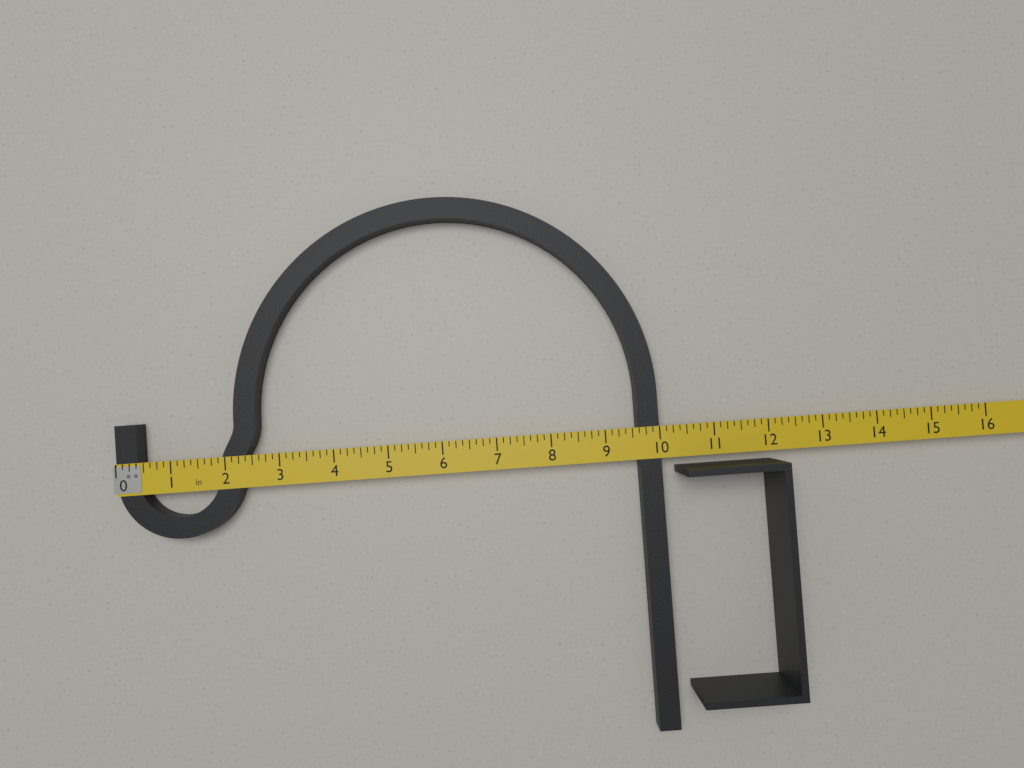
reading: 10.000 in
